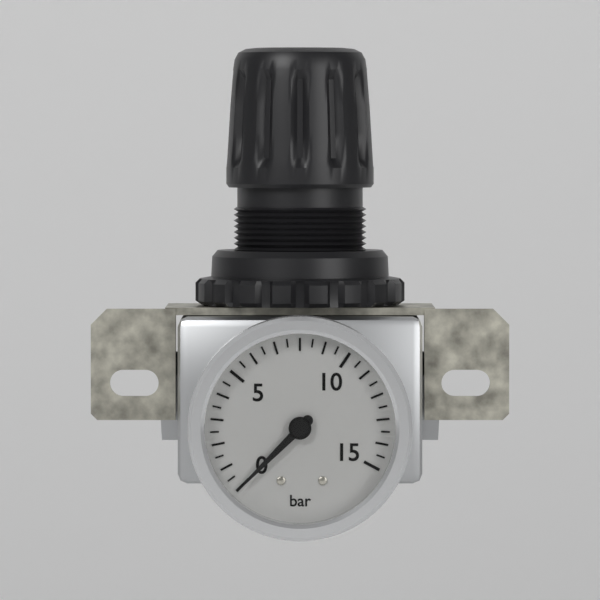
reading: 0.0 bar
